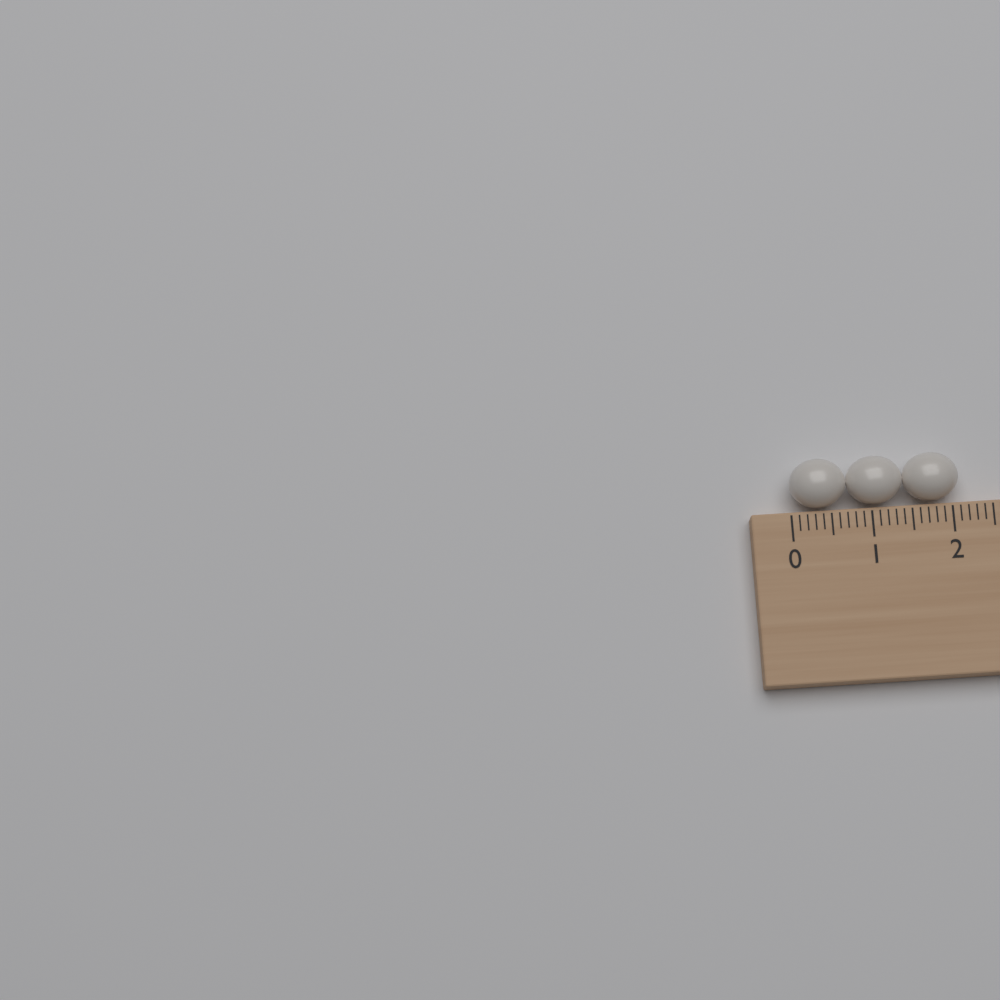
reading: 2.1 (no unit)
